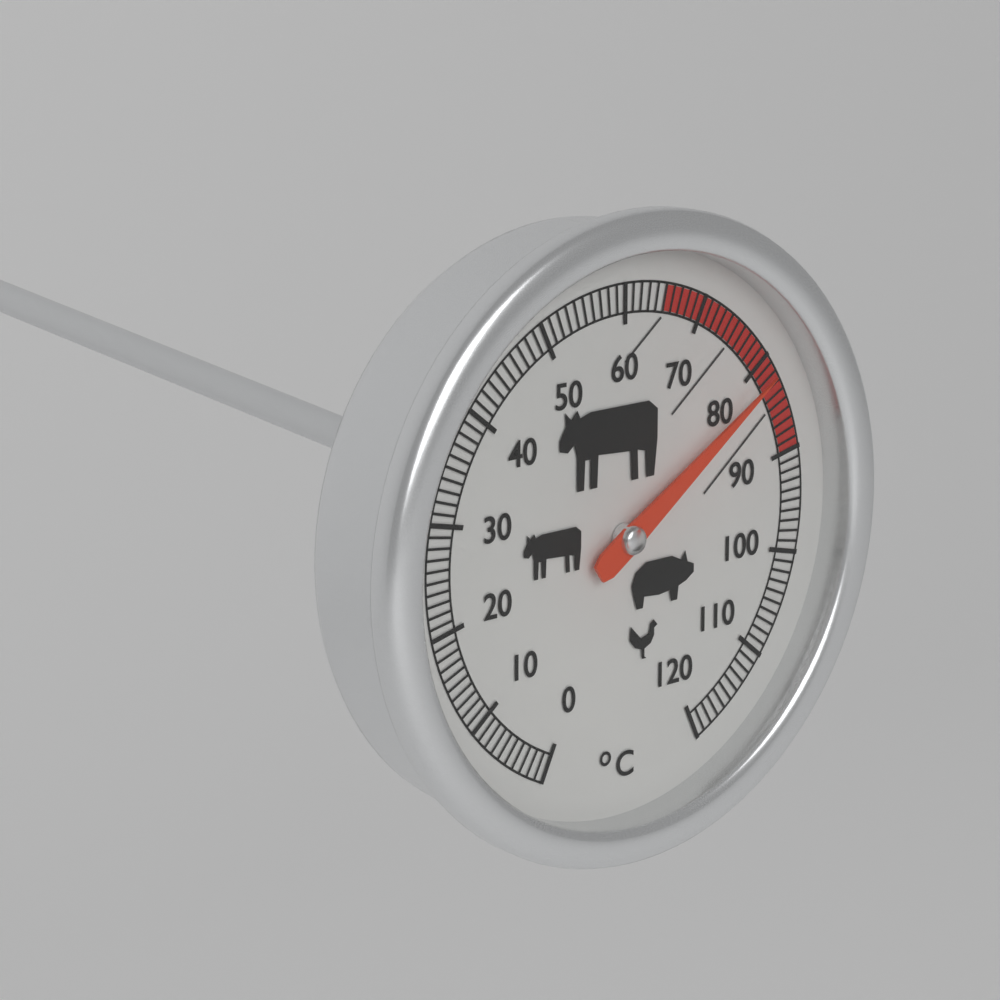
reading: 82 °C
